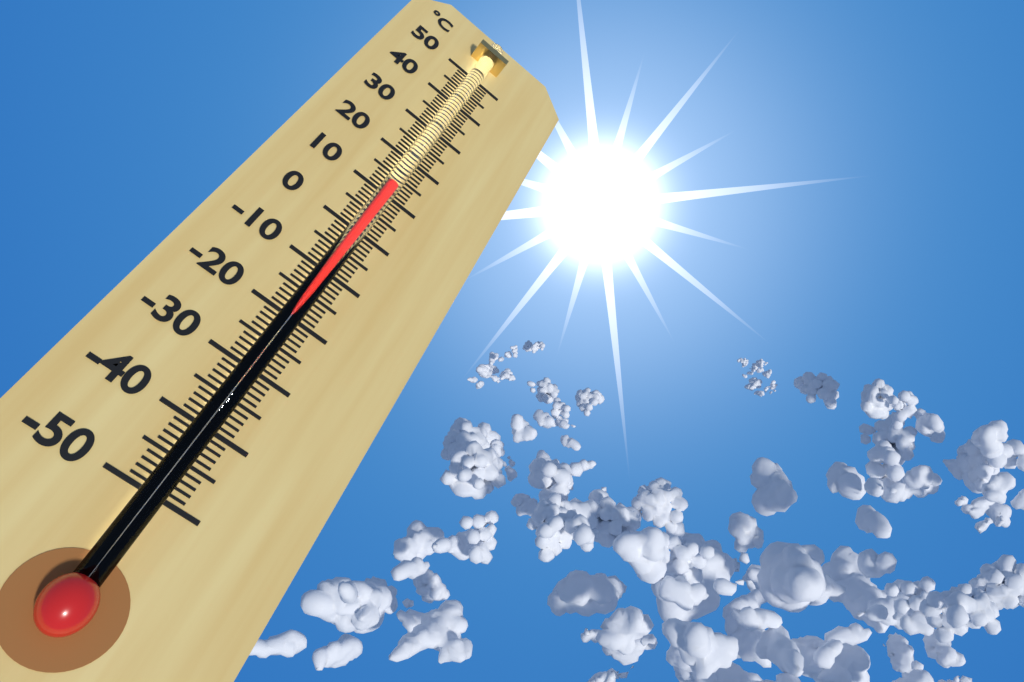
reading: 11 °C
